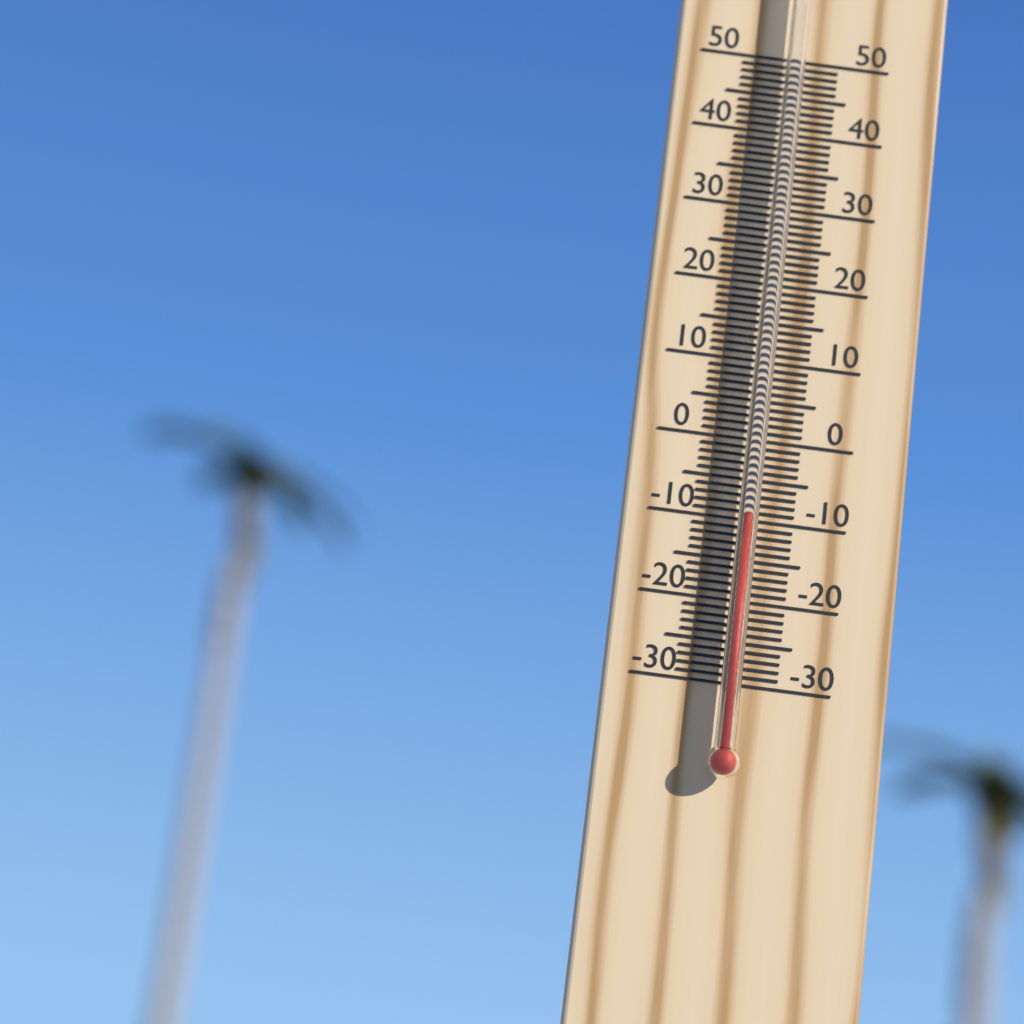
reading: -10 °C
